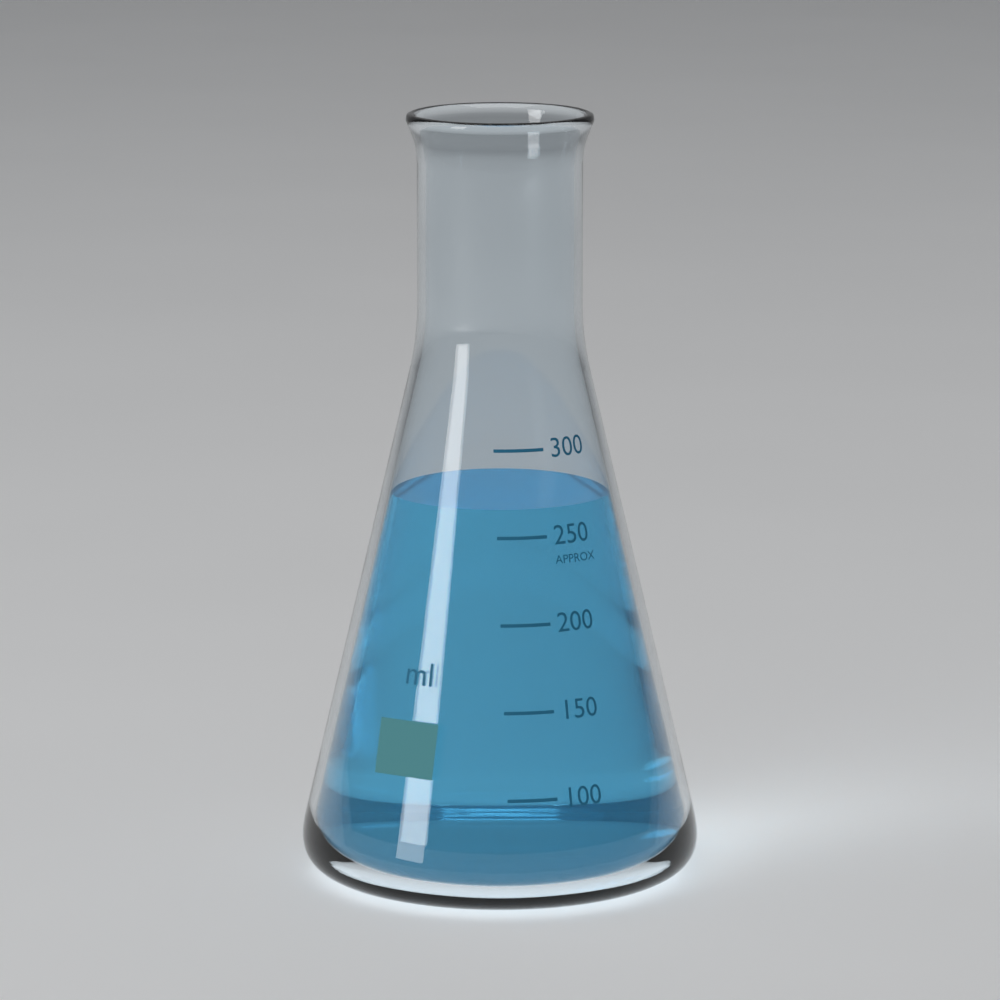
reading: 265 ml
